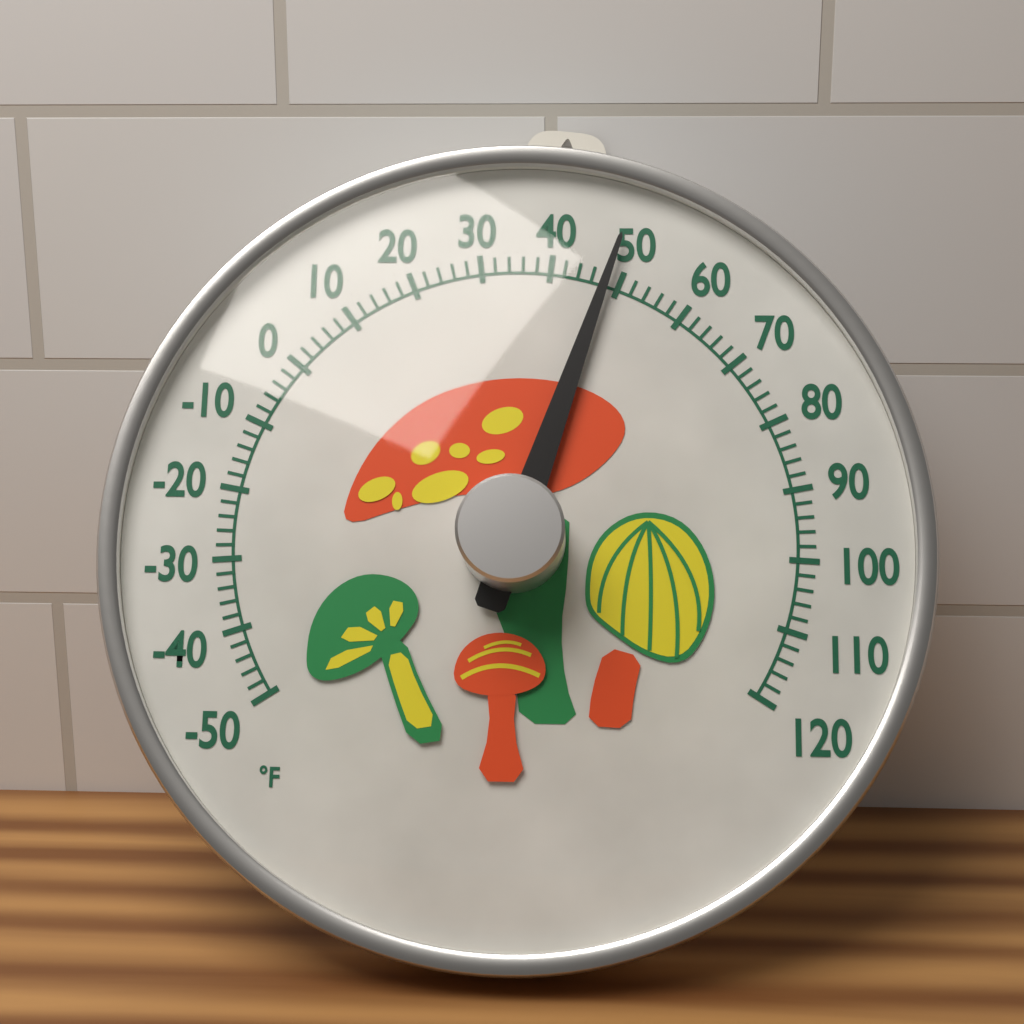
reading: 48 °F
